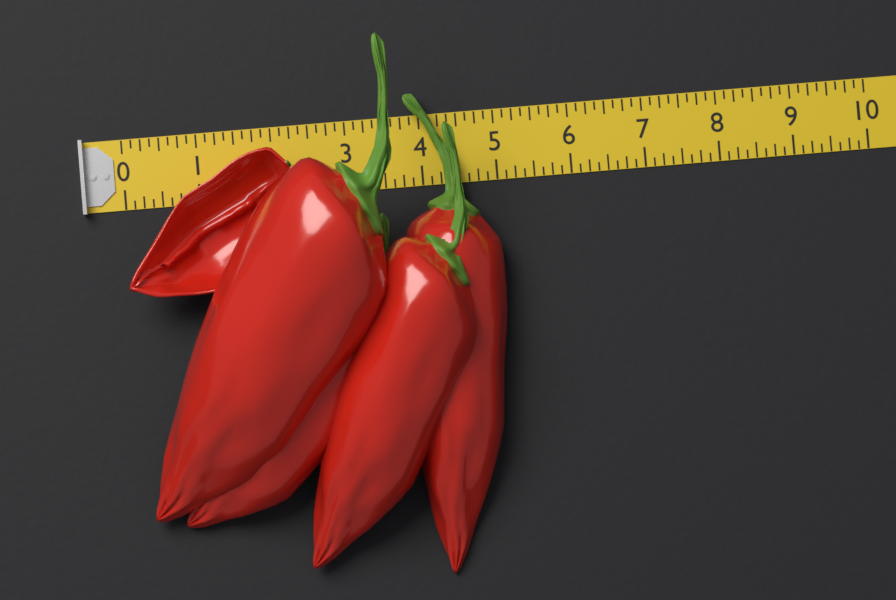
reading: 5.000 (no unit)
